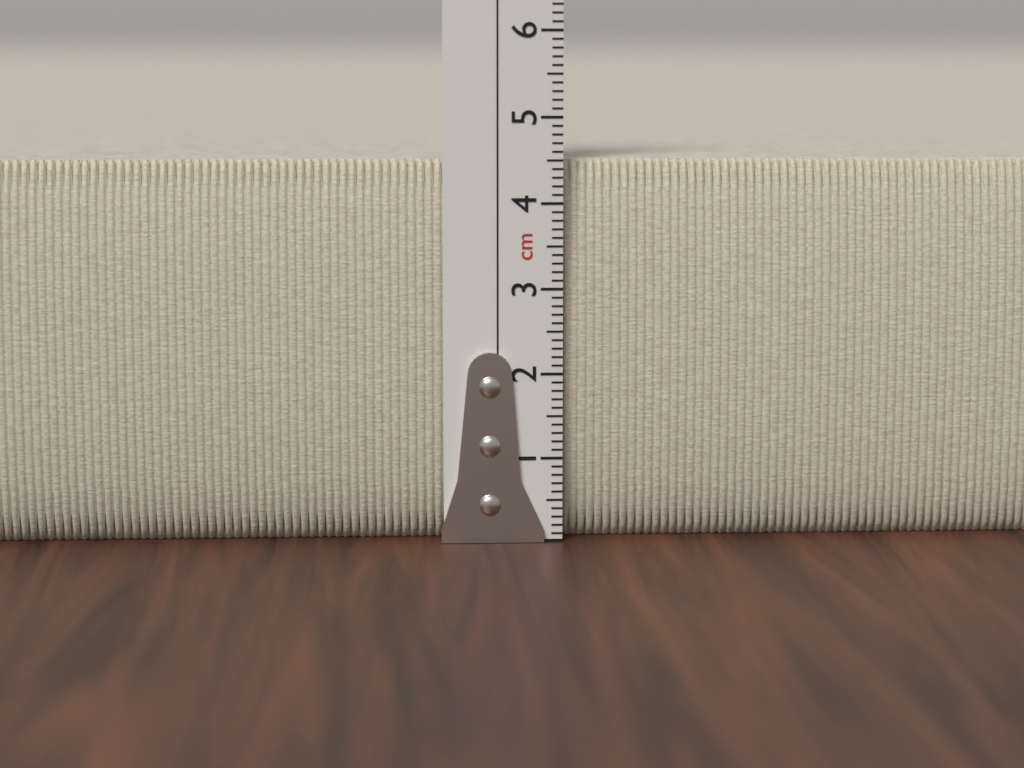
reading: 4.5 cm
